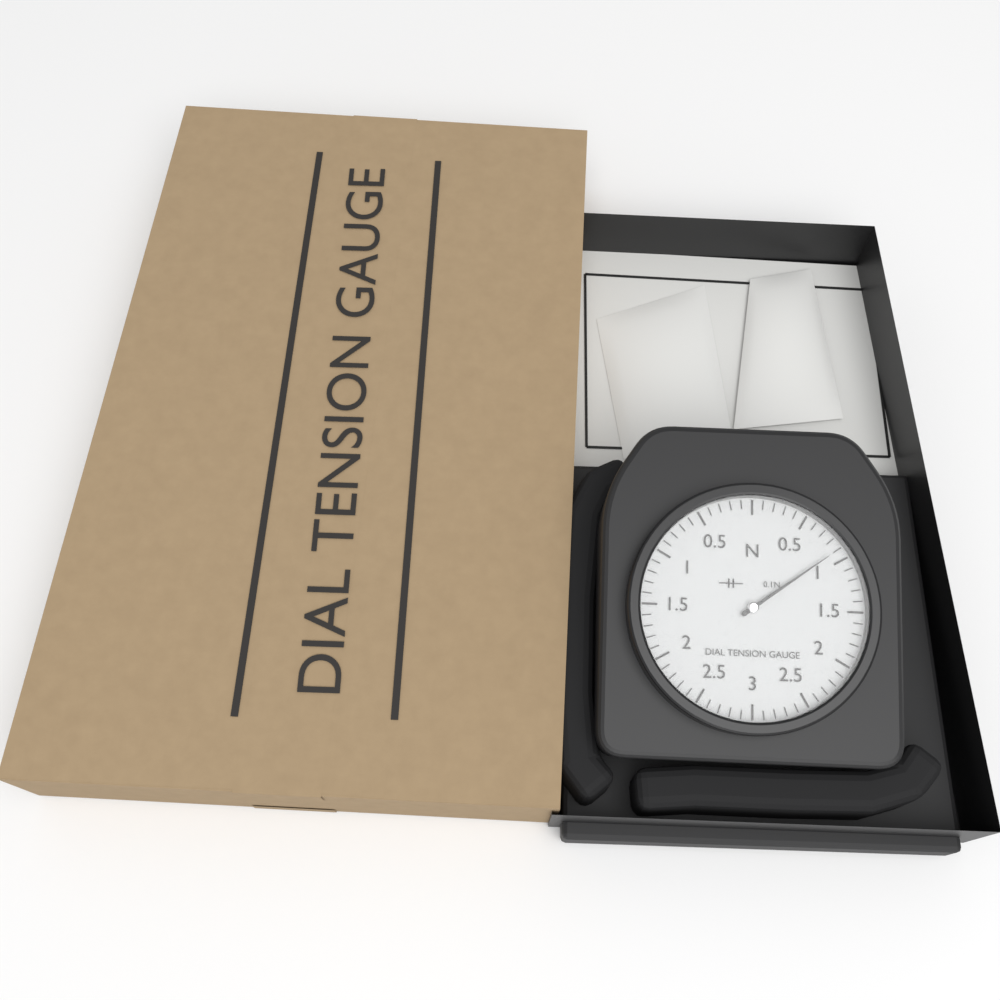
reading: 0.9 N
